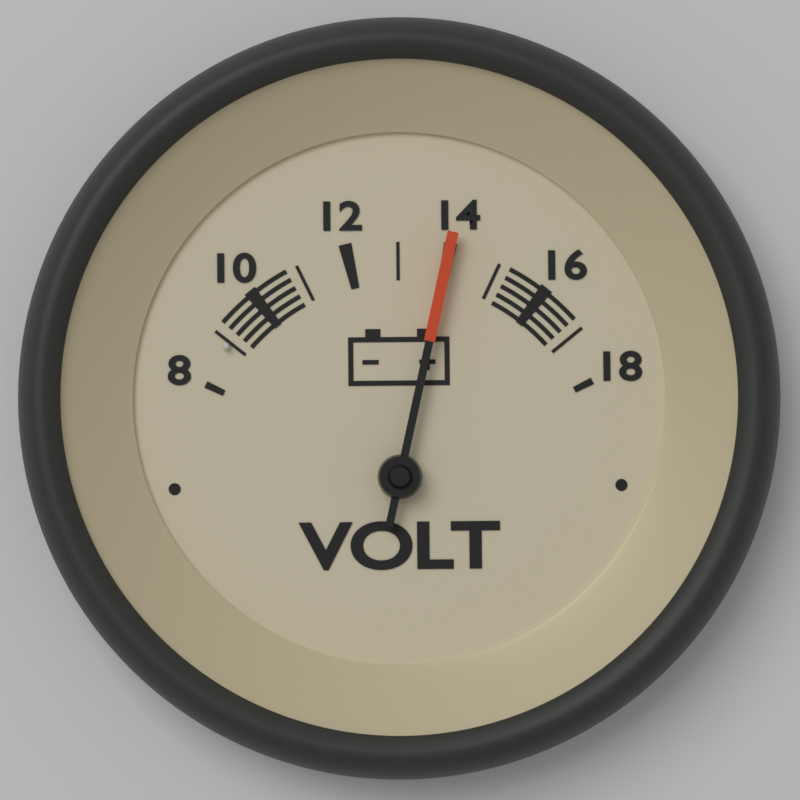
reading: 14 V
